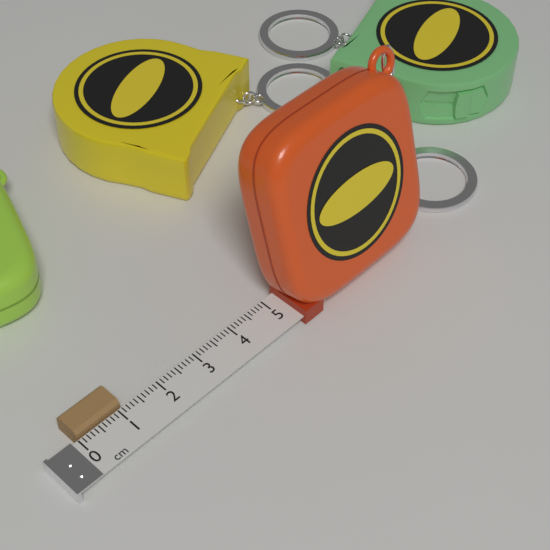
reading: 1.1 cm
